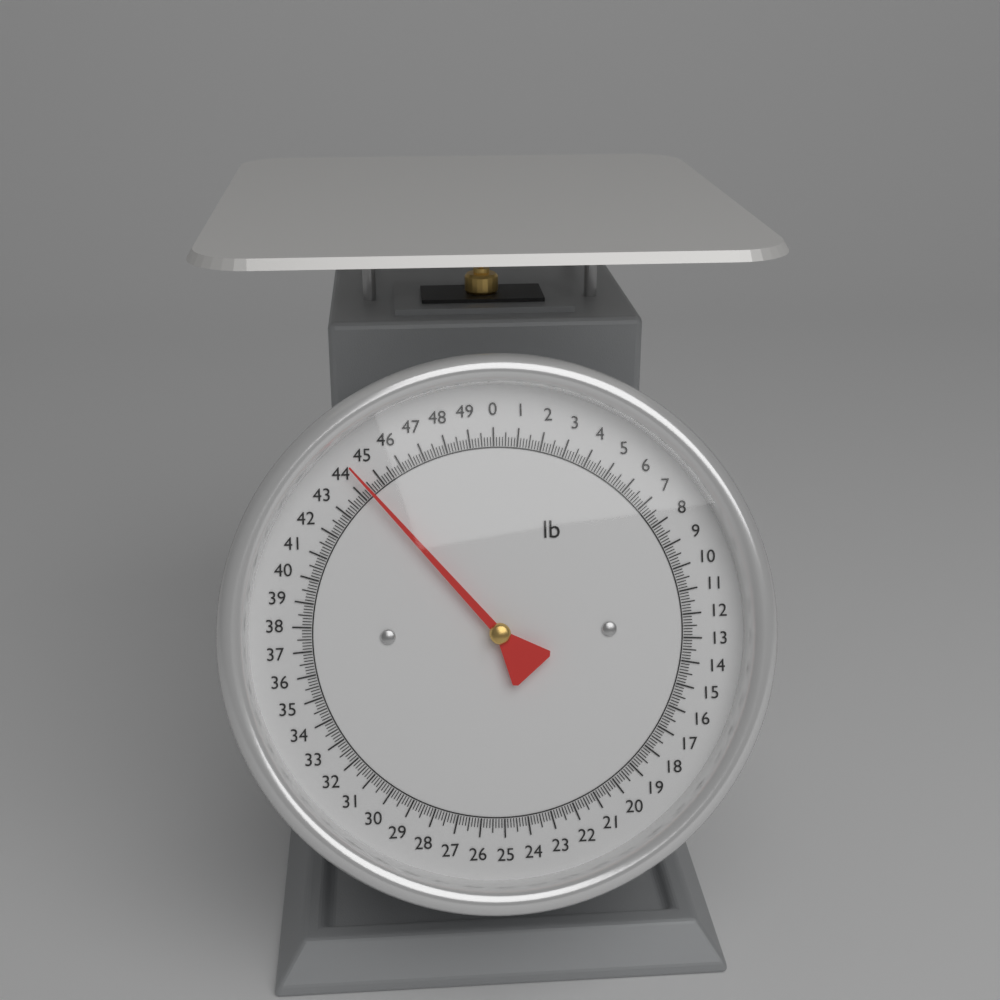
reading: 44.375 lb
